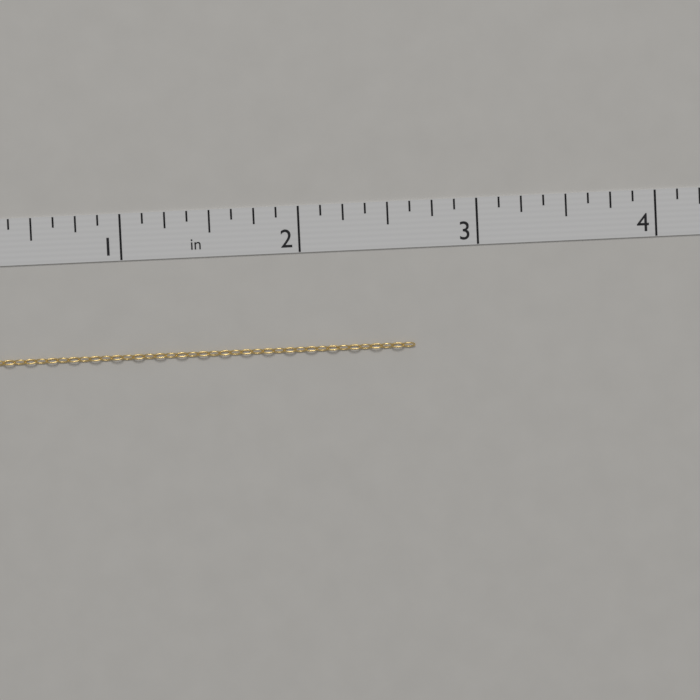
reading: 2.625 in
